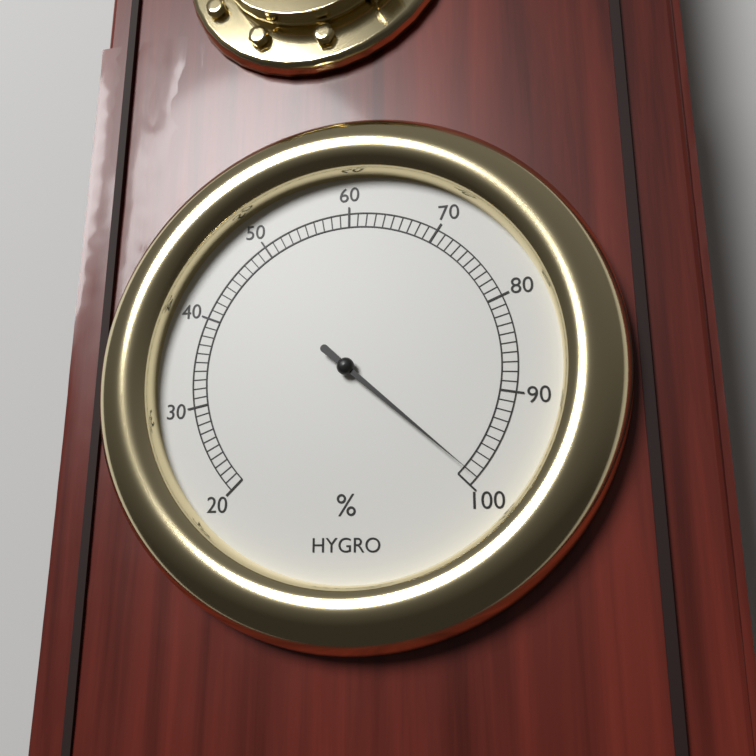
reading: 99 %
